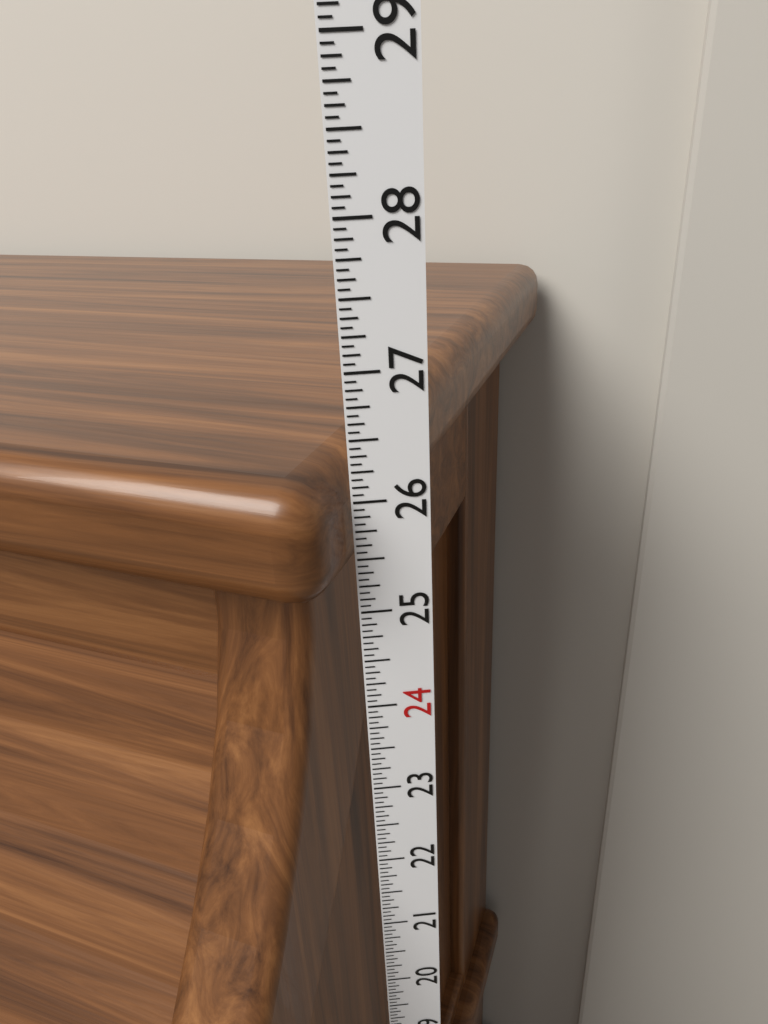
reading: 26.3125 in
